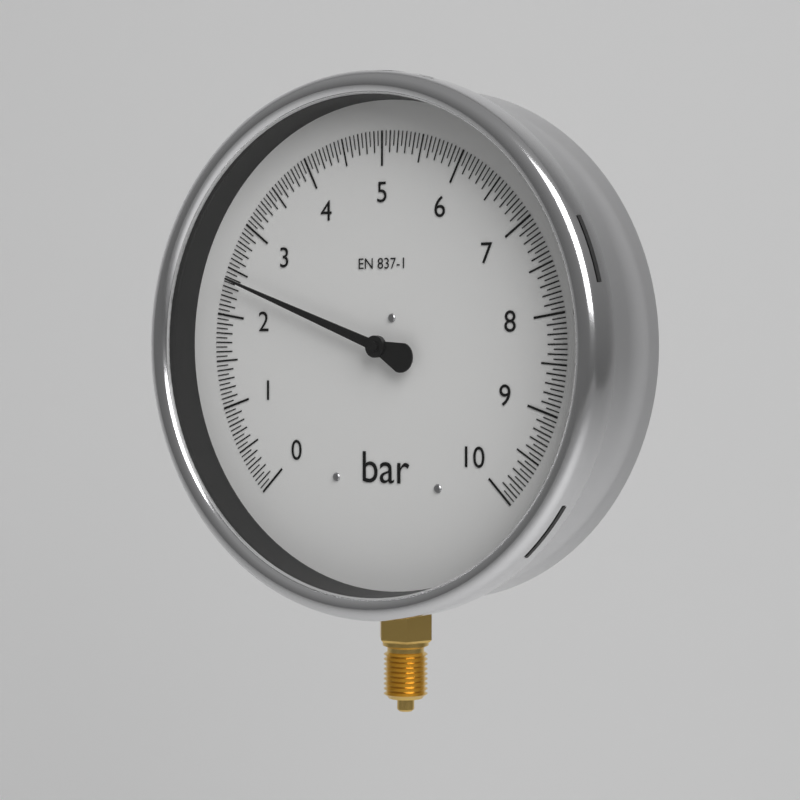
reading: 2.40 bar
